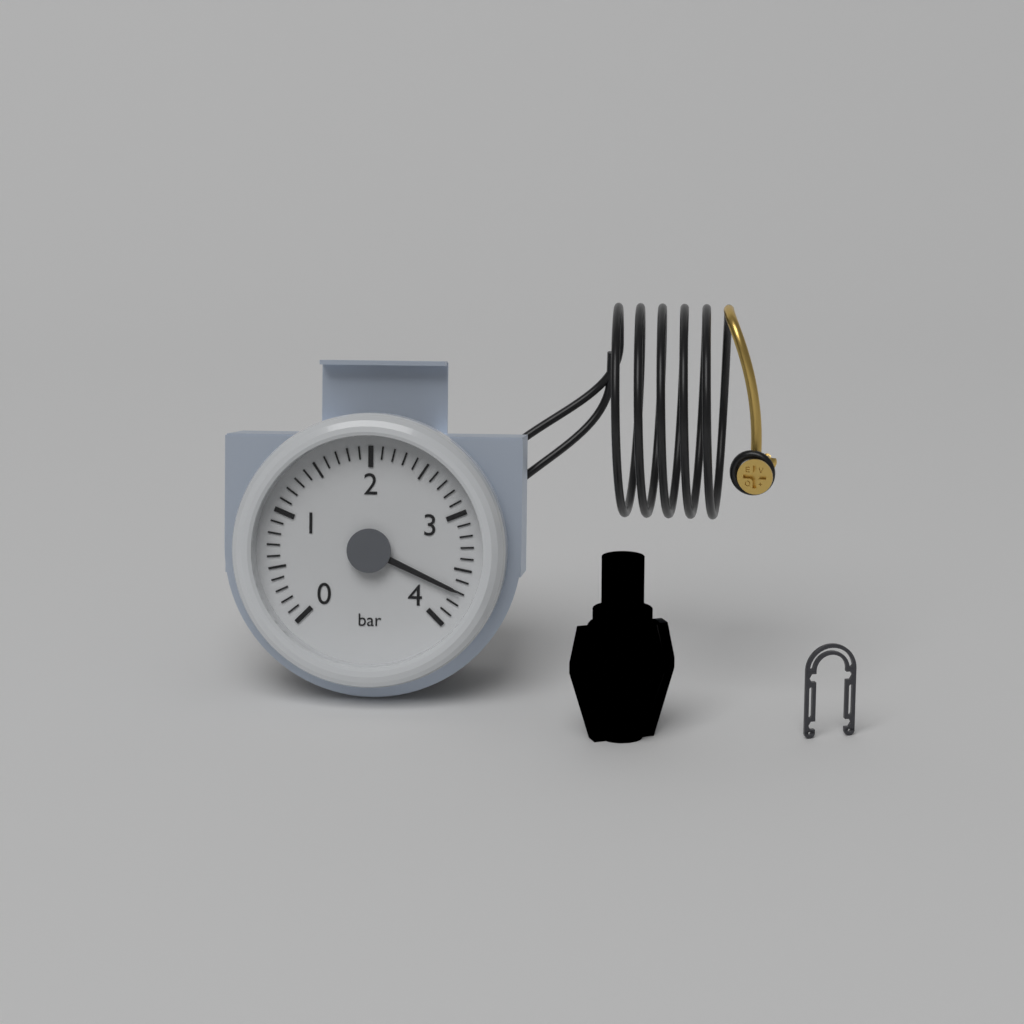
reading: 3.7 bar
